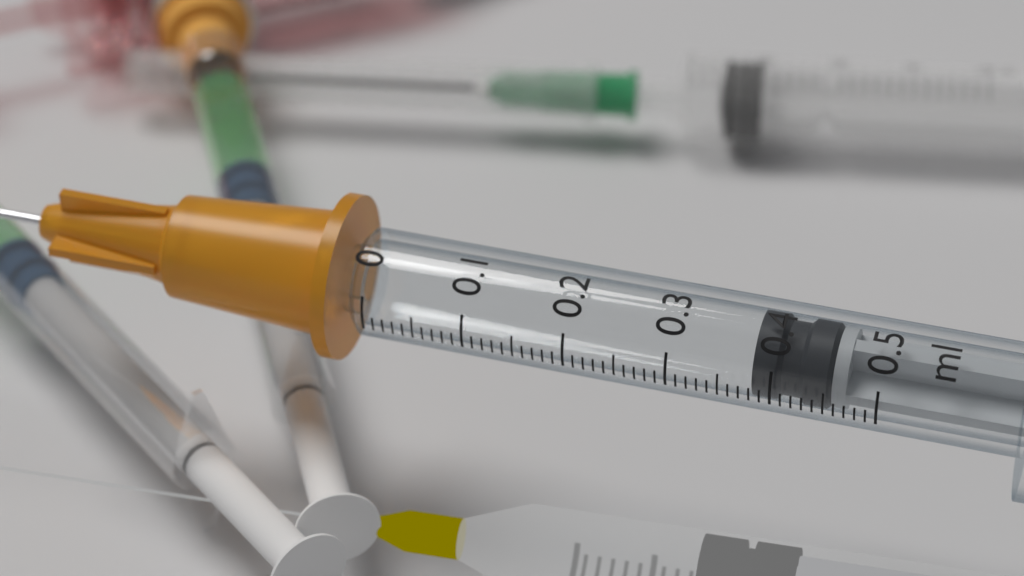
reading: 0.38 ml
